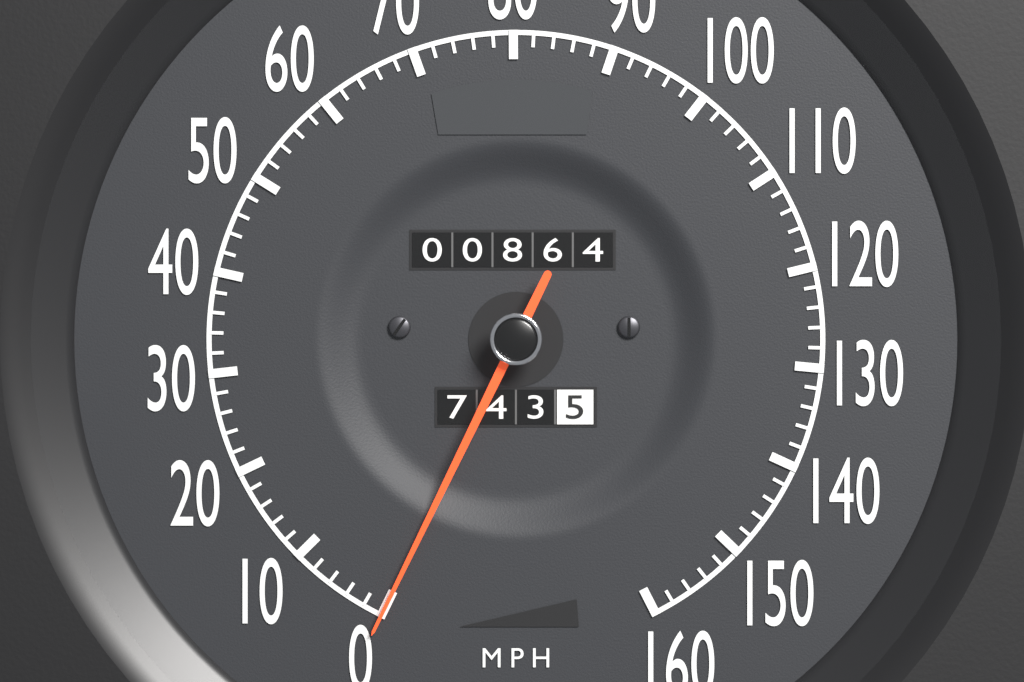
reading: 0 MPH
